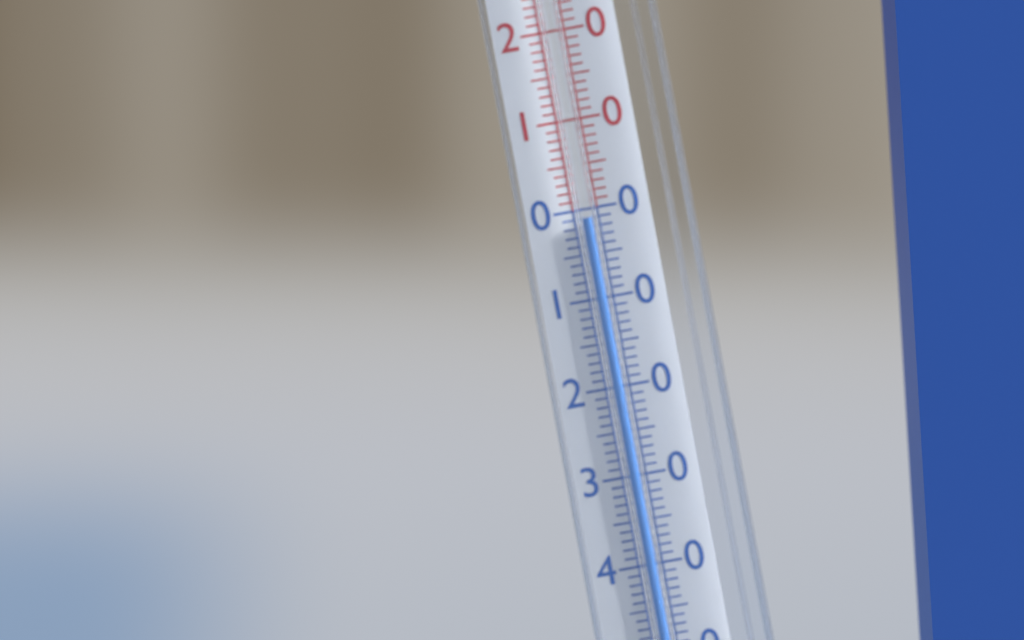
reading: -1 °C
